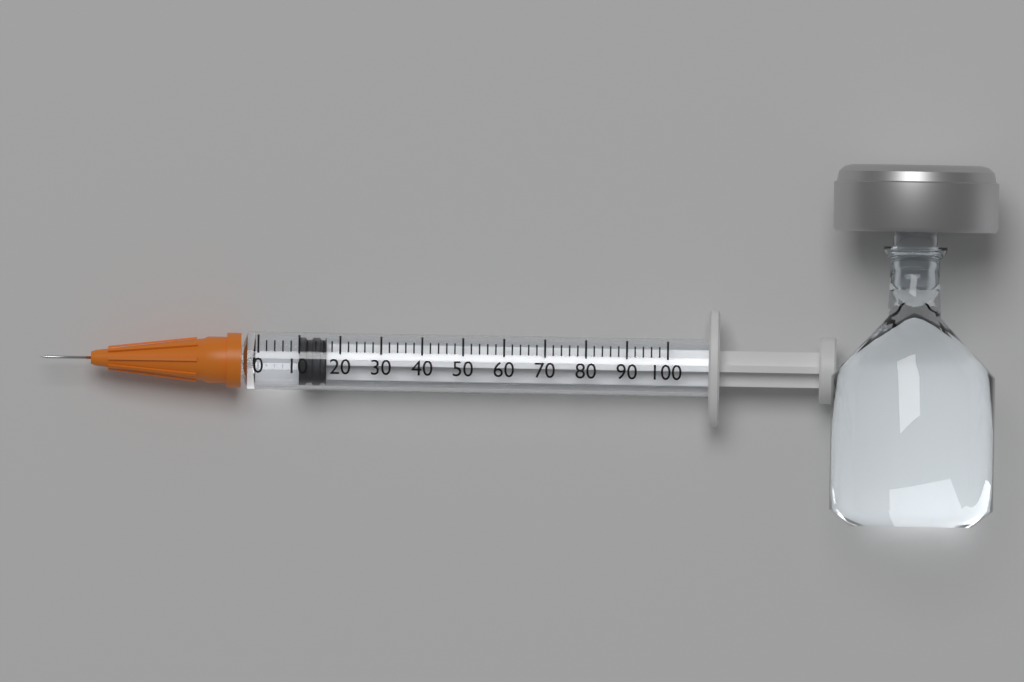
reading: 10 (no unit)
